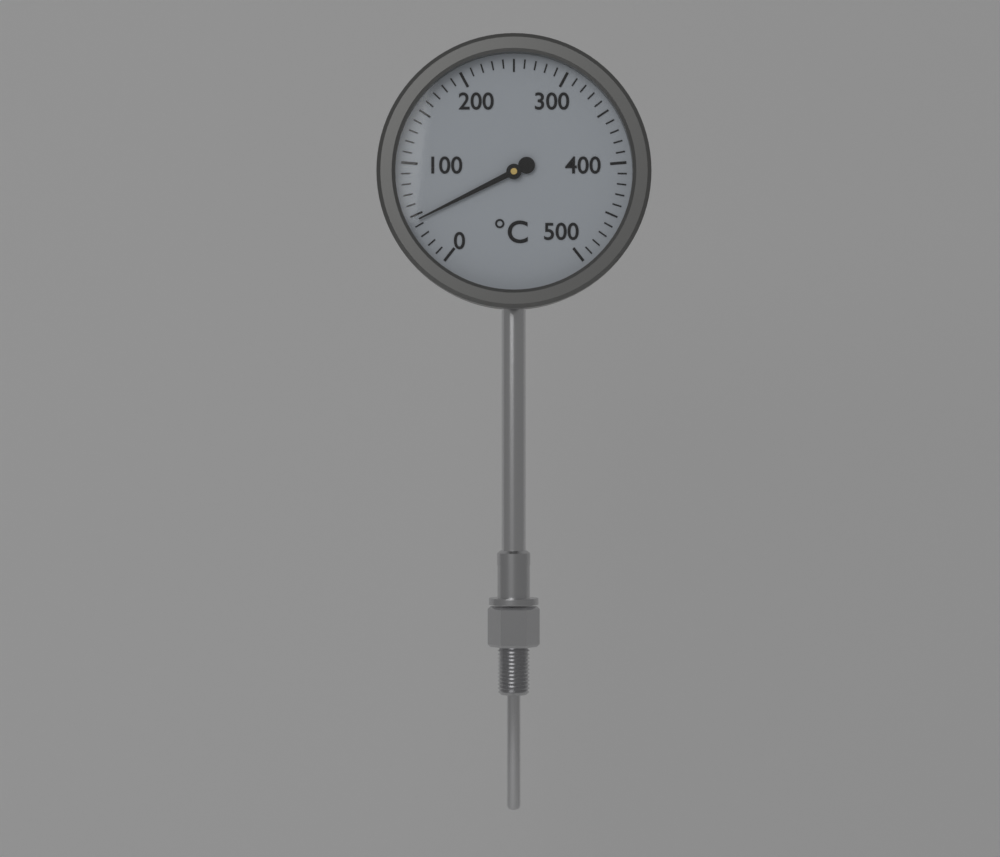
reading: 45 °C
